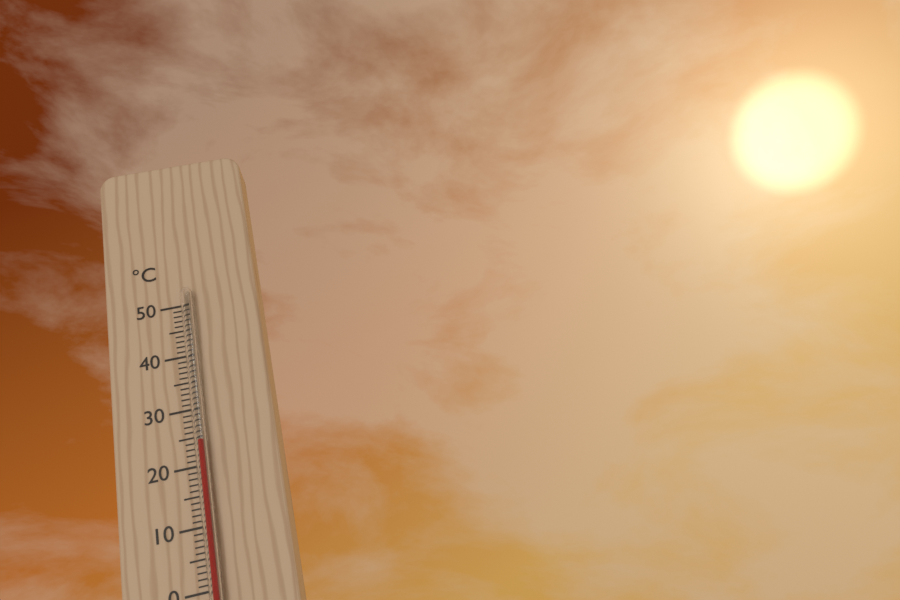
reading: 24 °C
